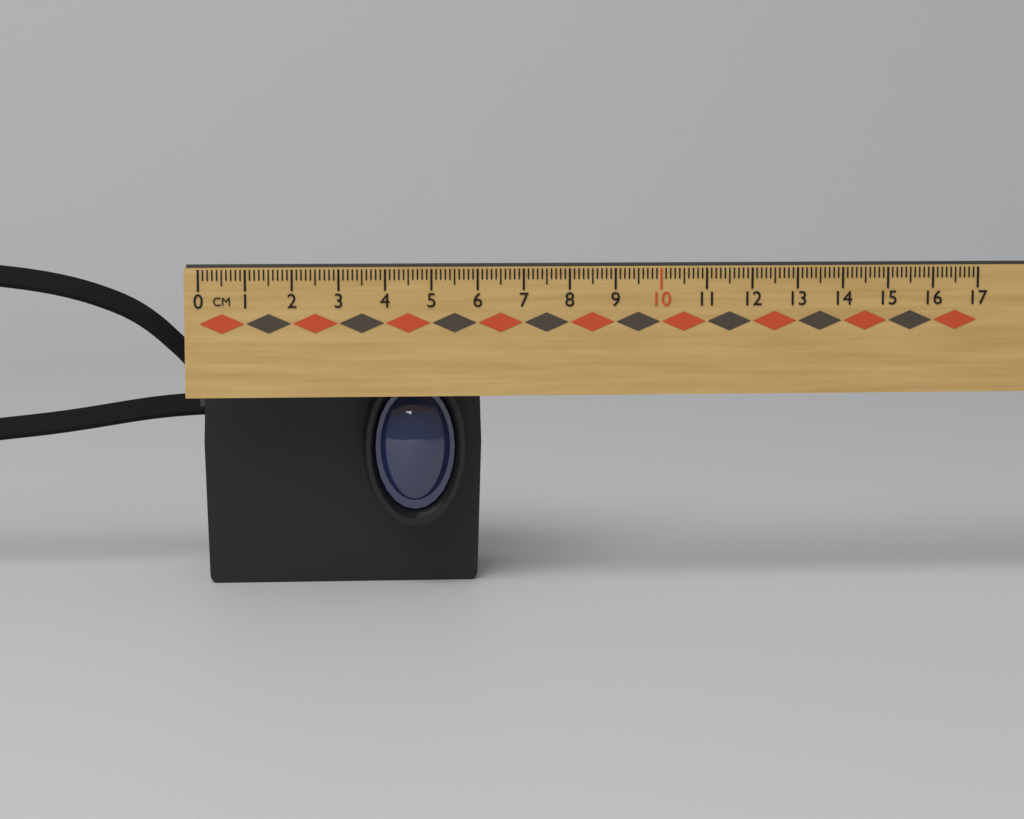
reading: 6.2 cm
